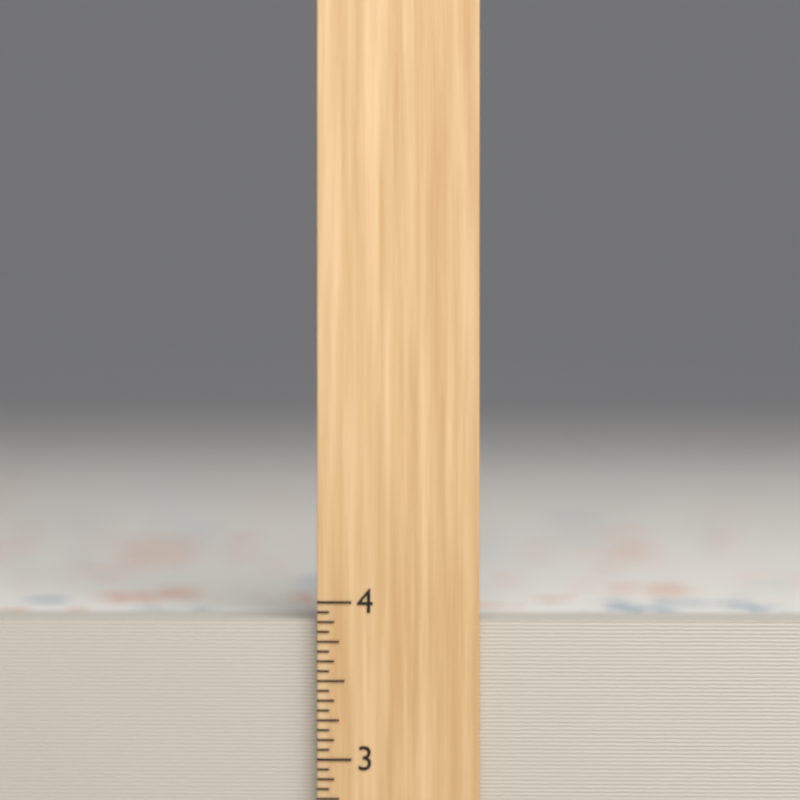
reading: 3.8750 inch
